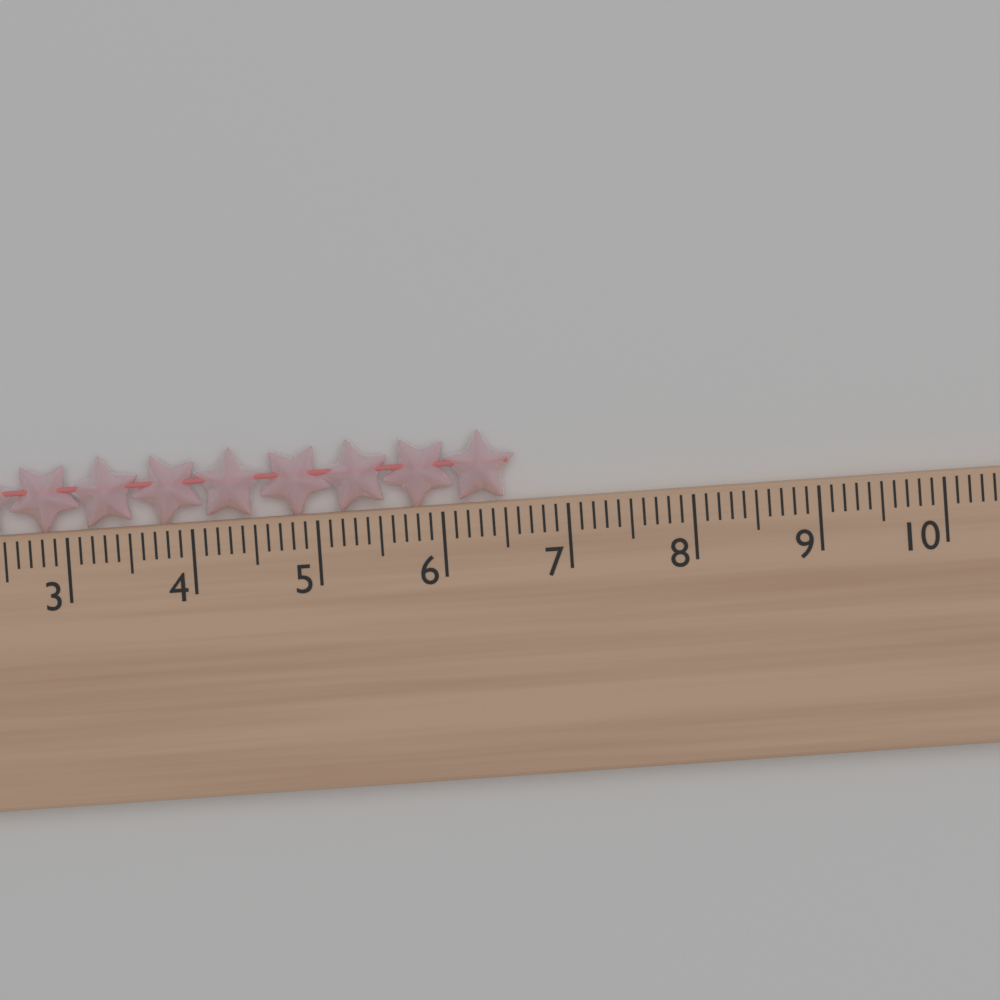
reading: 6.6 cm
